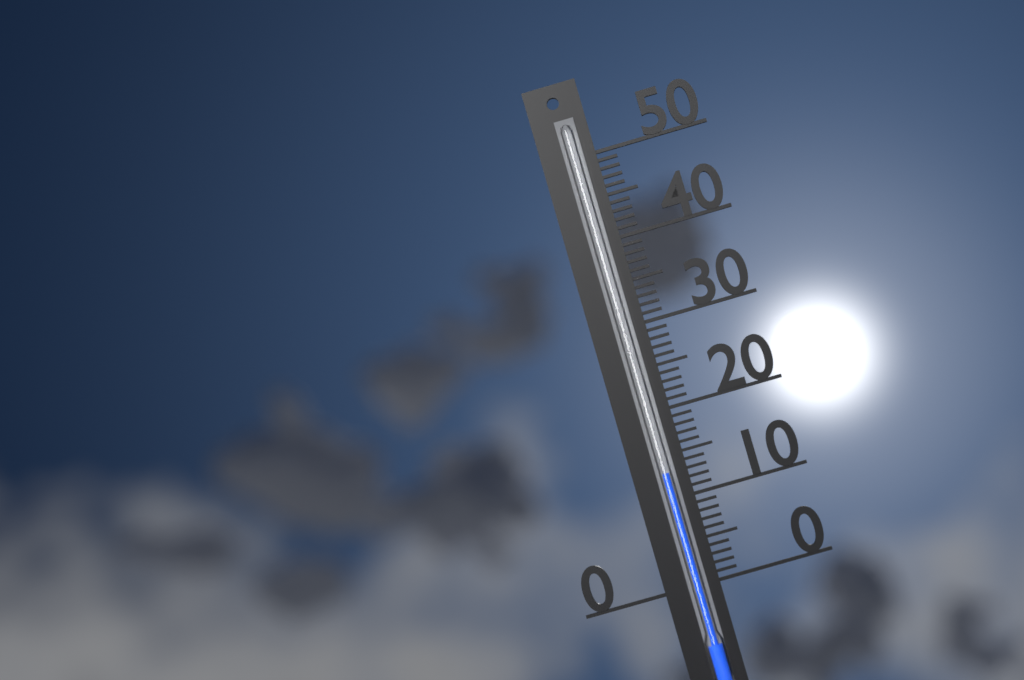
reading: 13 (no unit)
